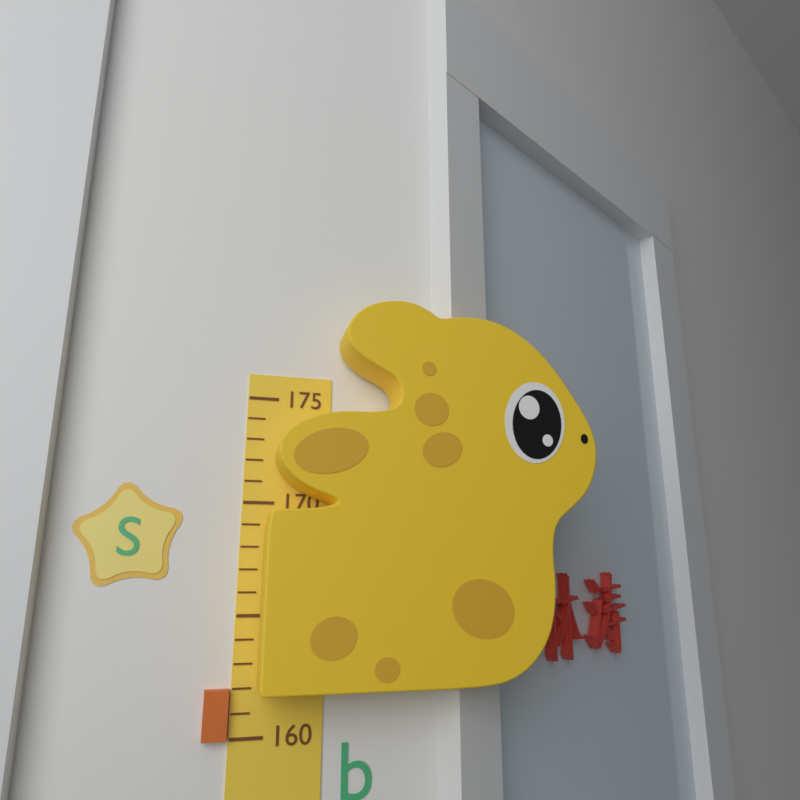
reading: 162 (no unit)
